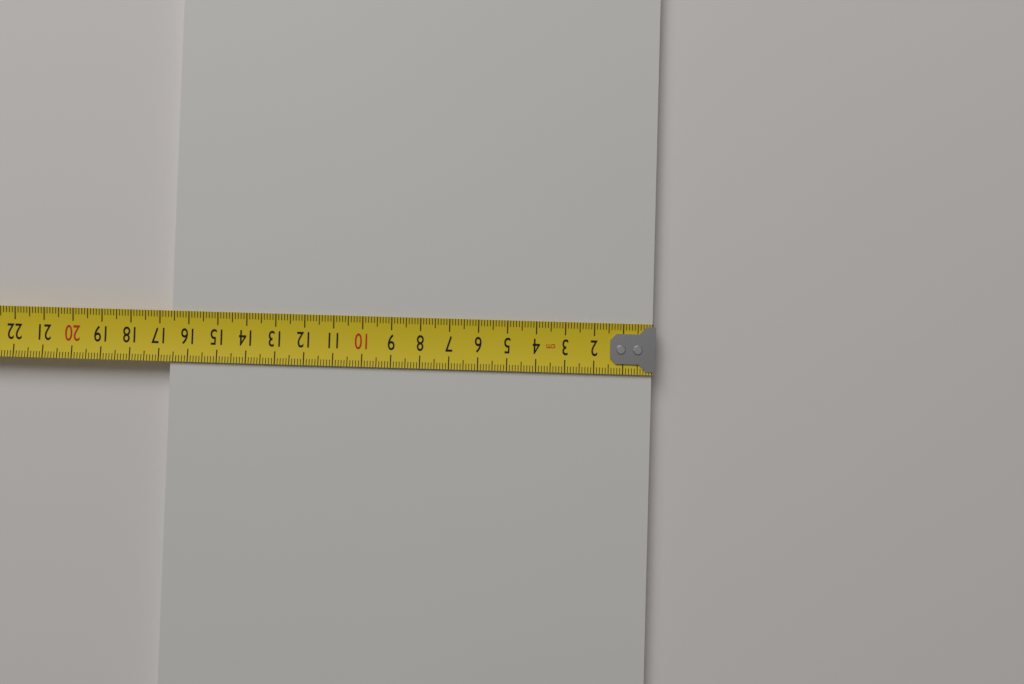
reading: 16.6 cm
